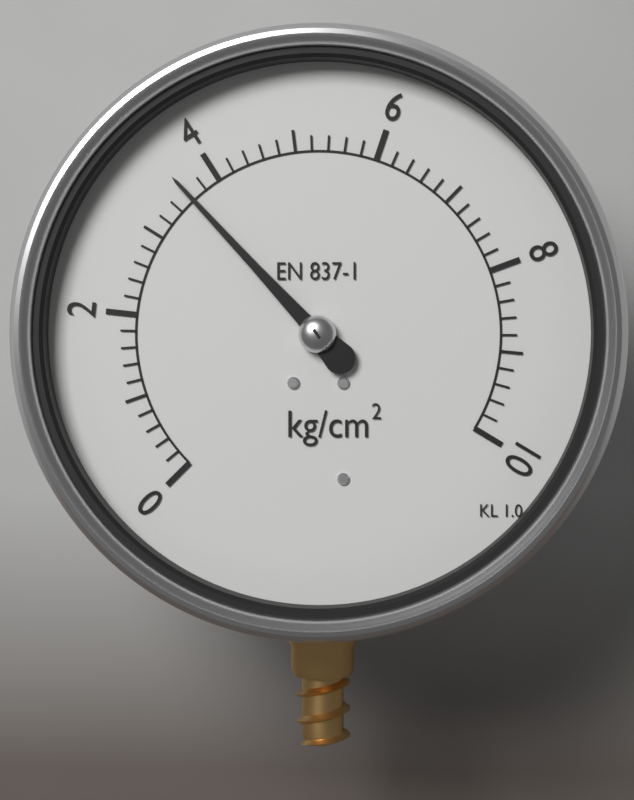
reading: 3.6 kg/cm²
